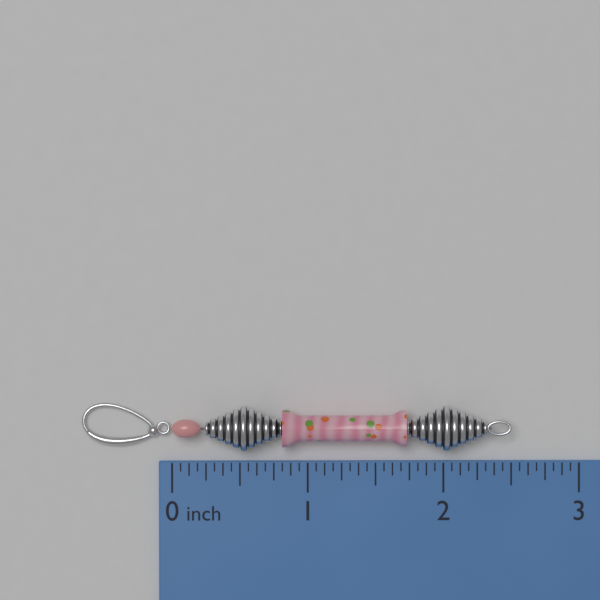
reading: 2.5000 inch
